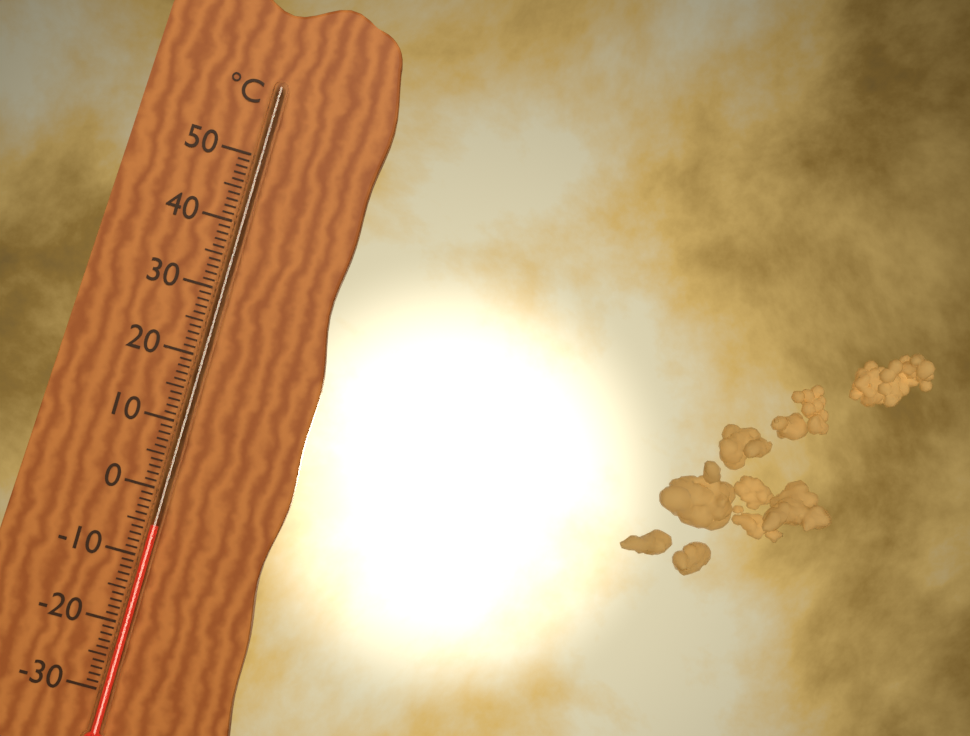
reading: -5 °C
